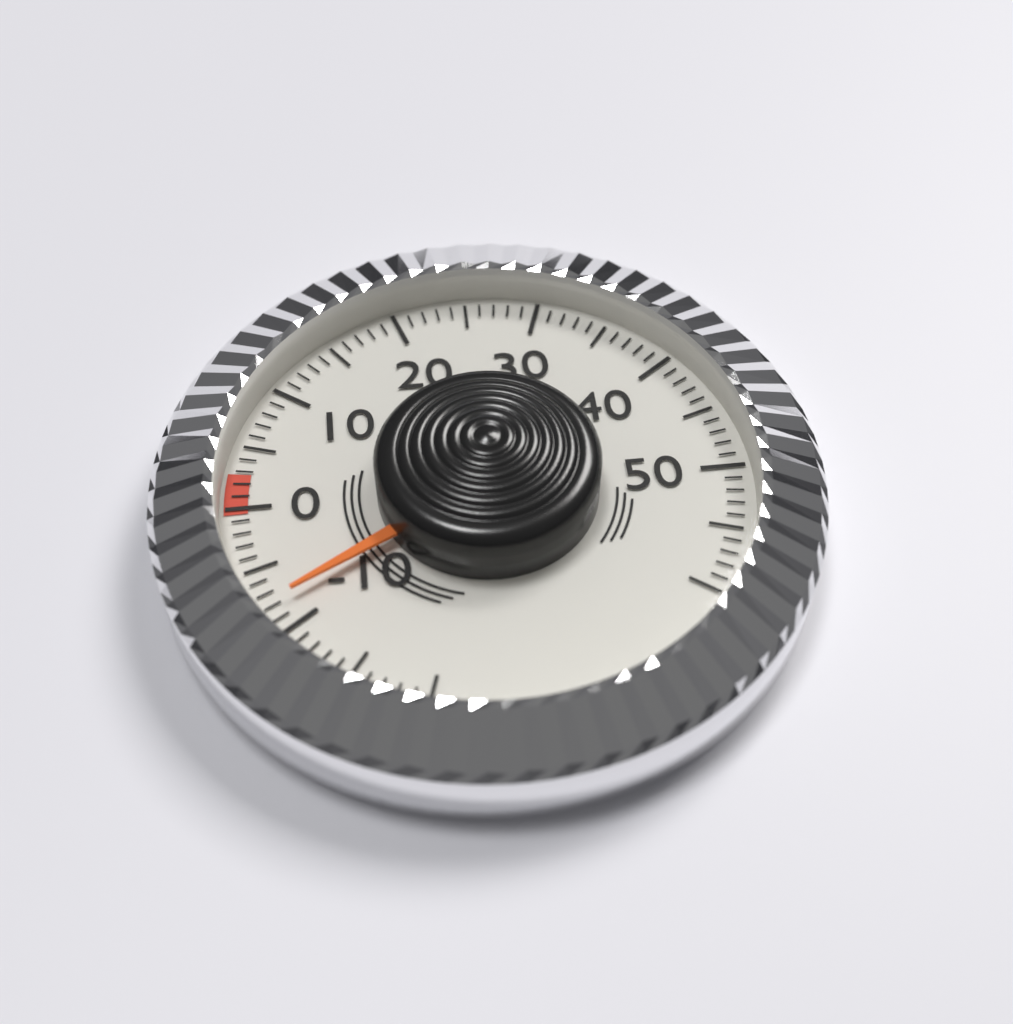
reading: -8 (no unit)
